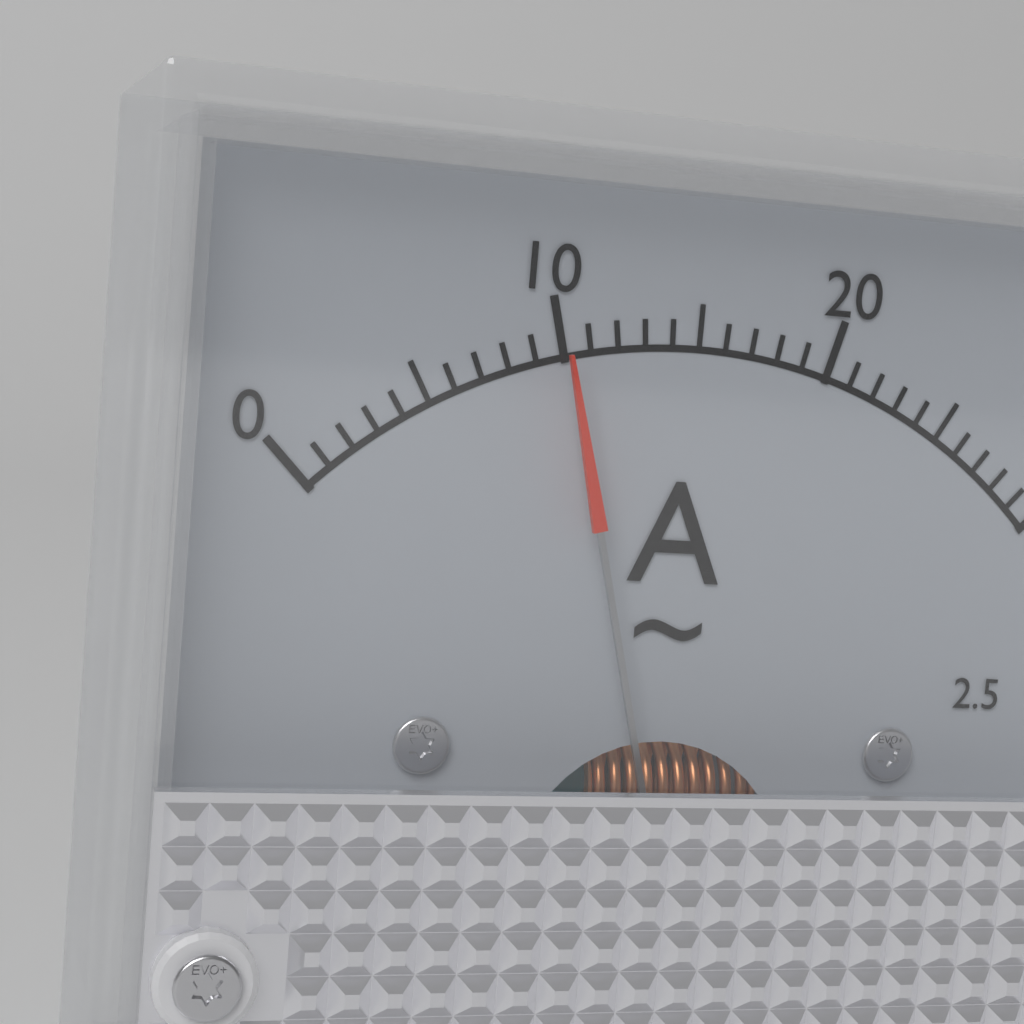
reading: 10 A
